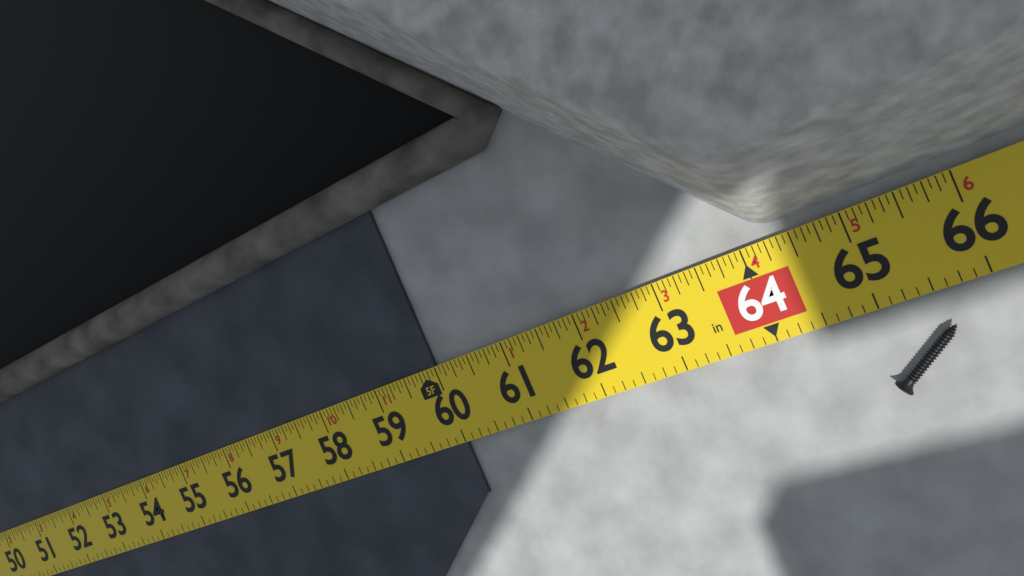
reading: 60.0000 in
